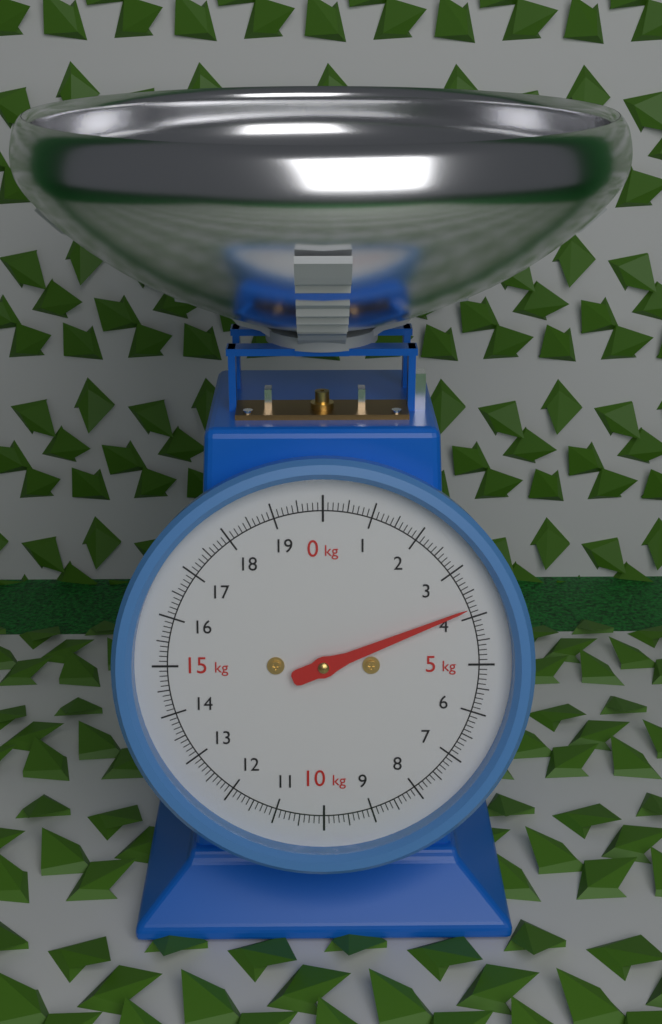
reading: 3.8 kg
